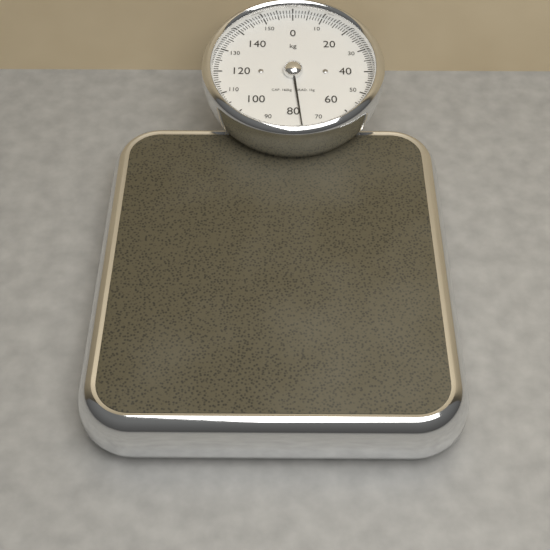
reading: 77 kg
